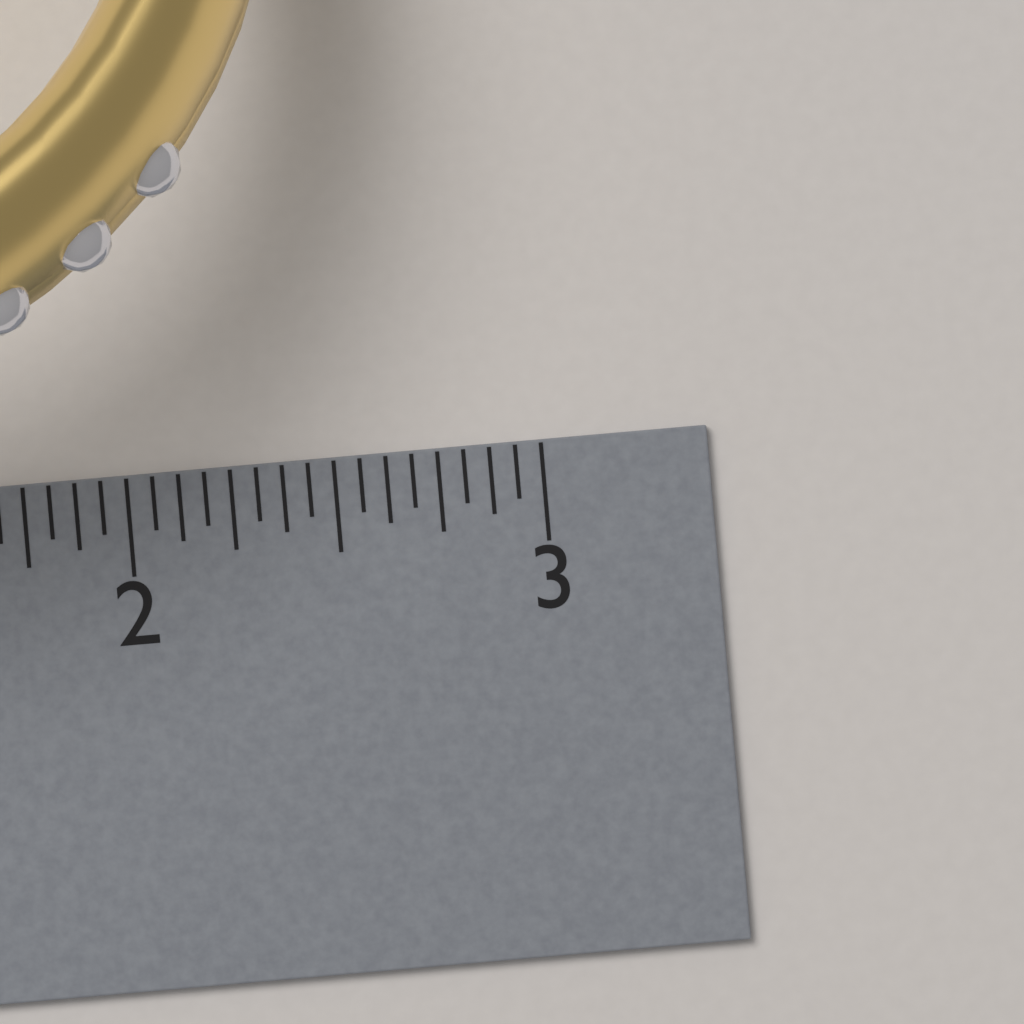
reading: 2.5000 inch
